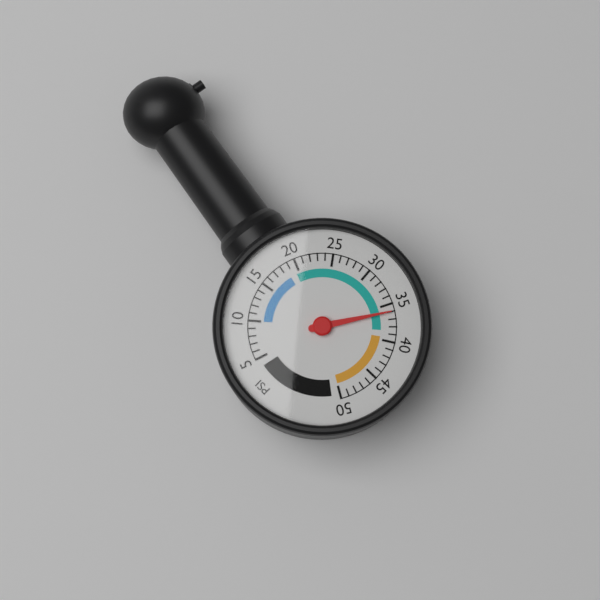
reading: 36 psi
